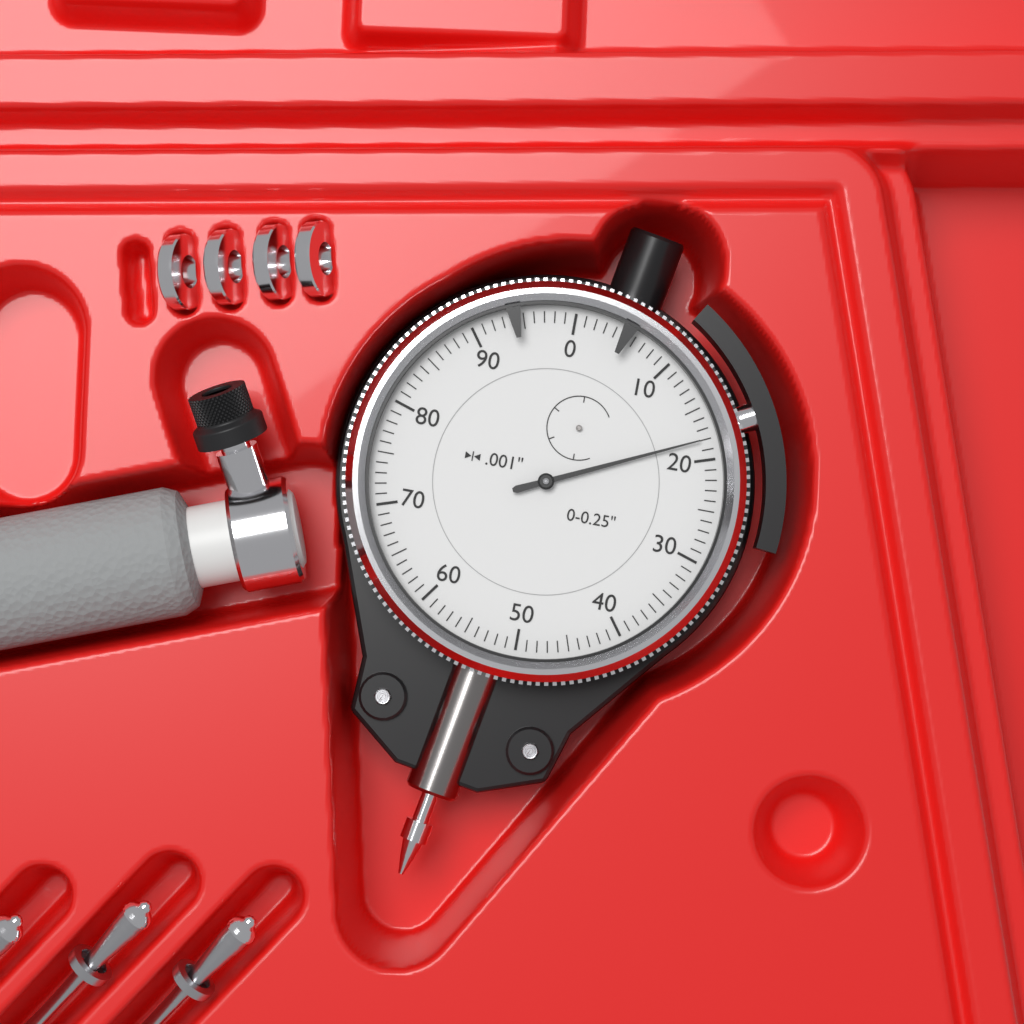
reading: 0.018 in
